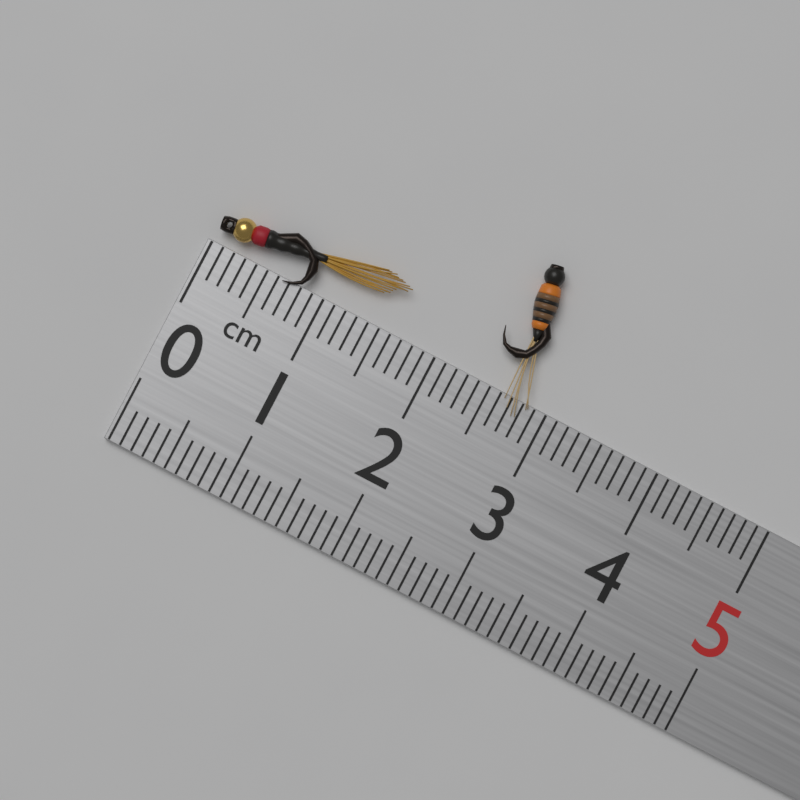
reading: 1.6 cm
